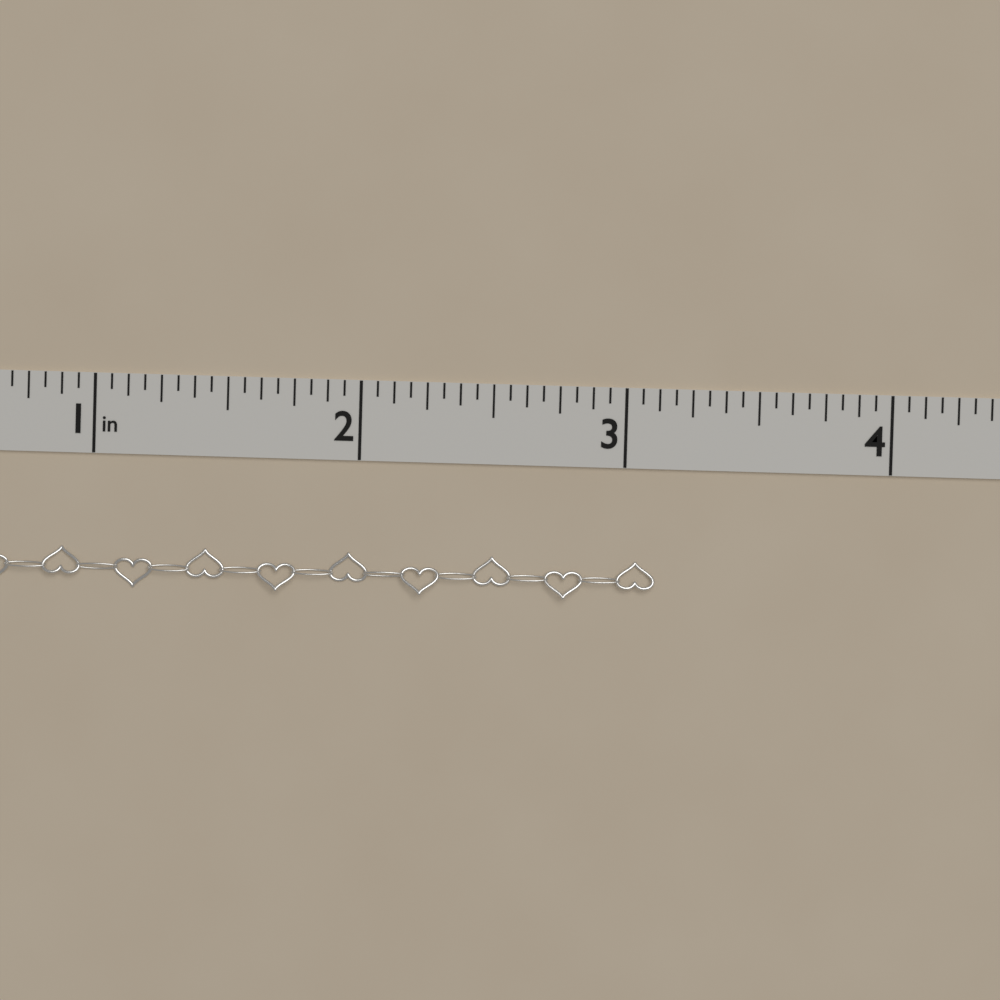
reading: 3.1250 in
